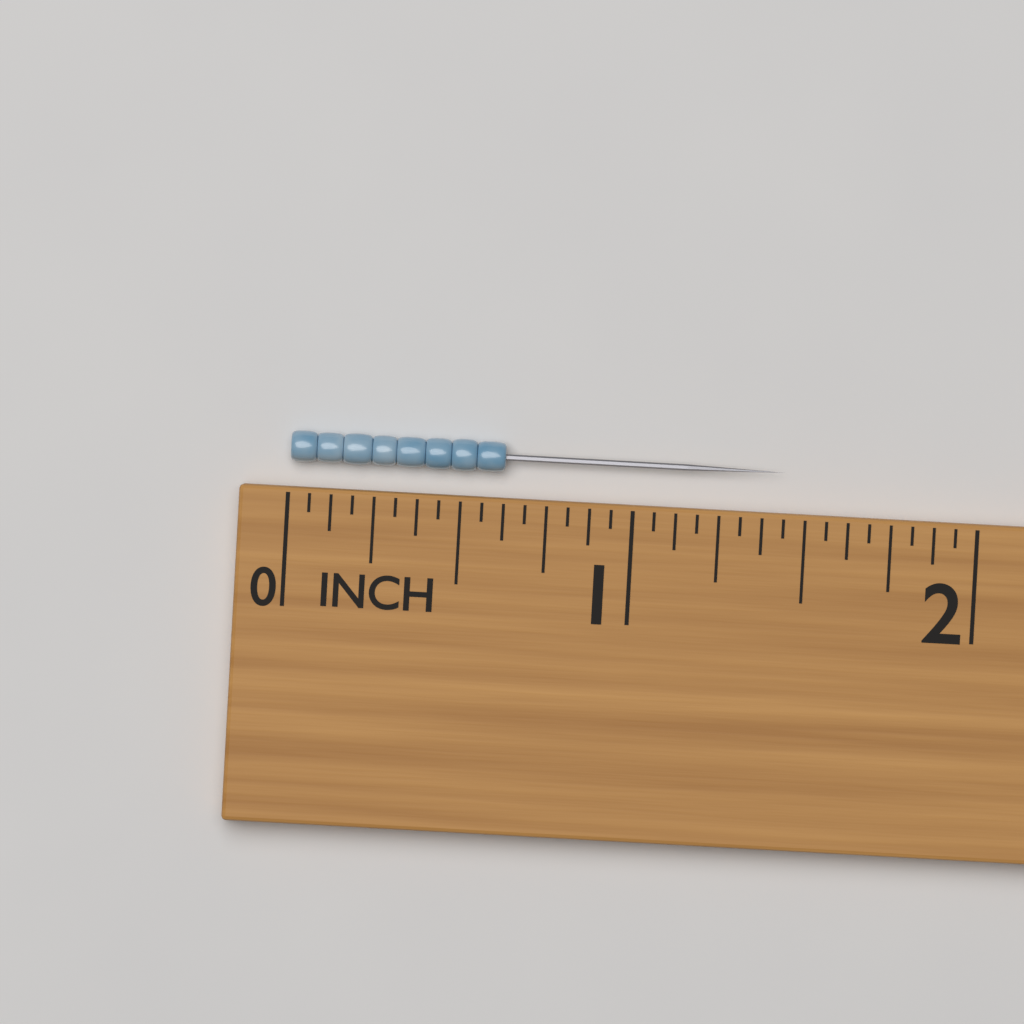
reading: 0.6250 in
